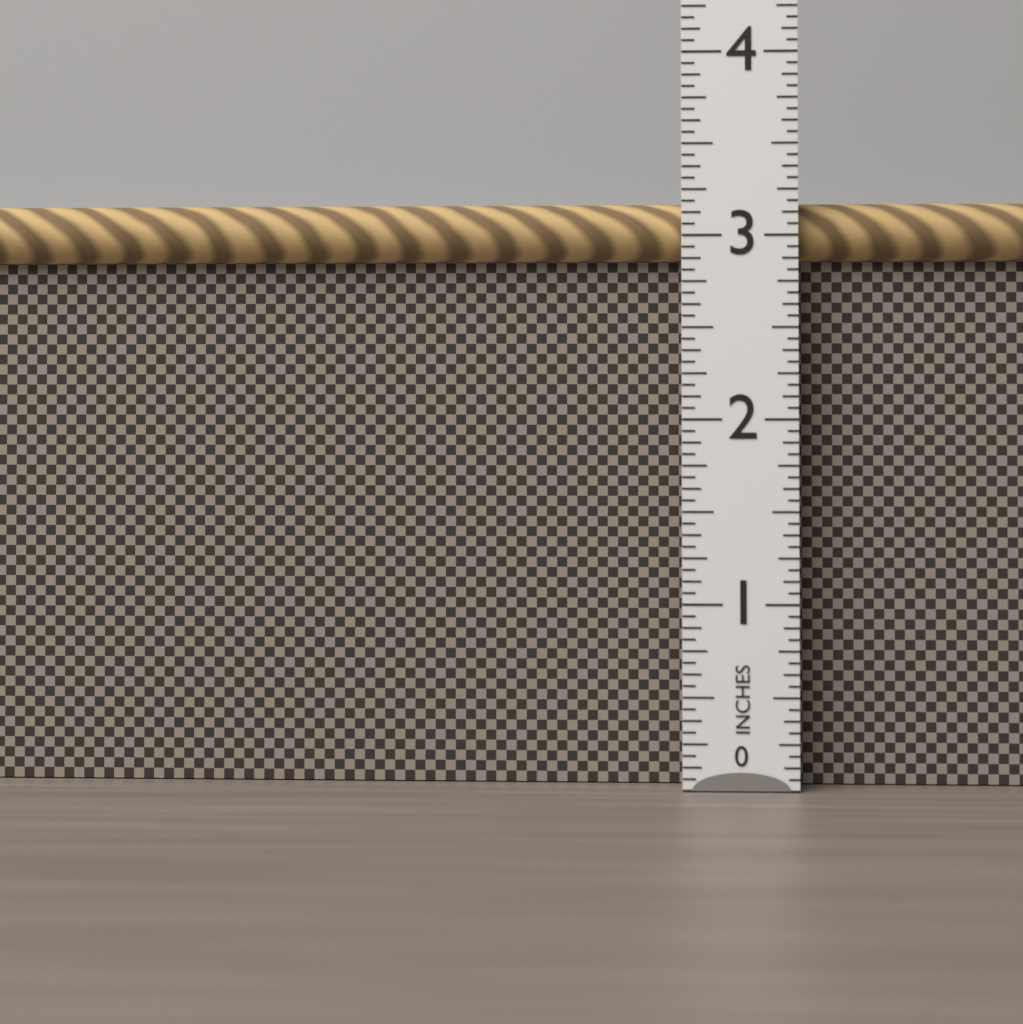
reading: 3.1875 in
